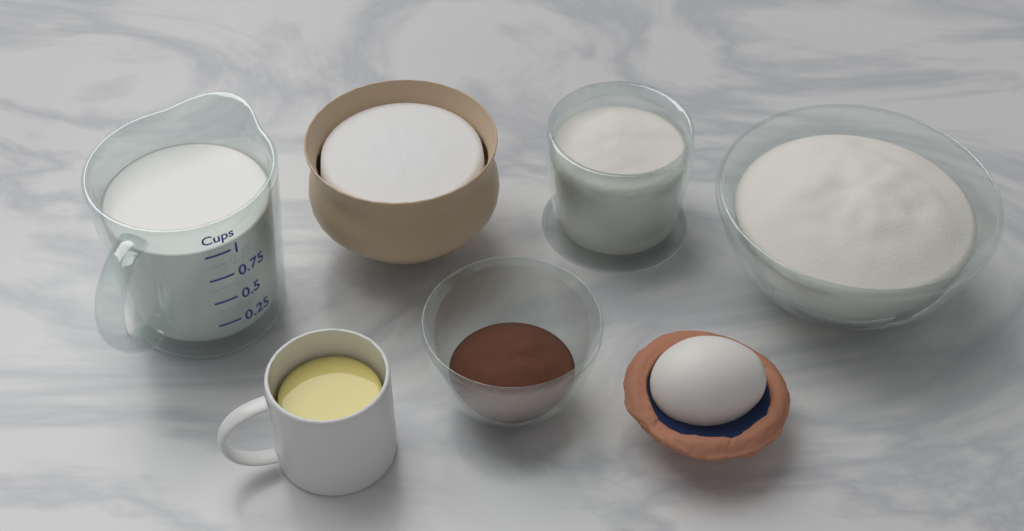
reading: 1.00 cups
